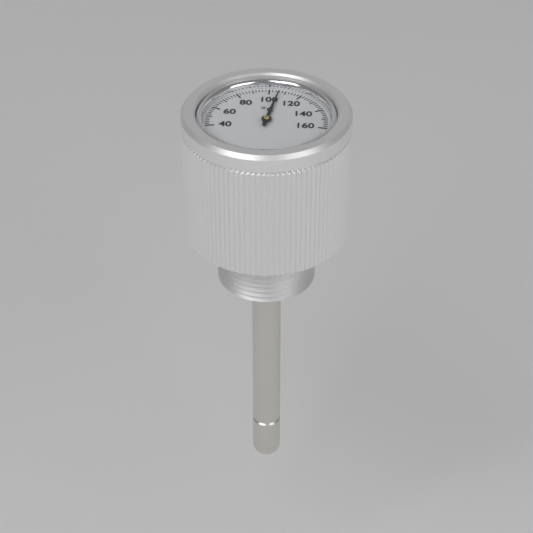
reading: 106 °C
